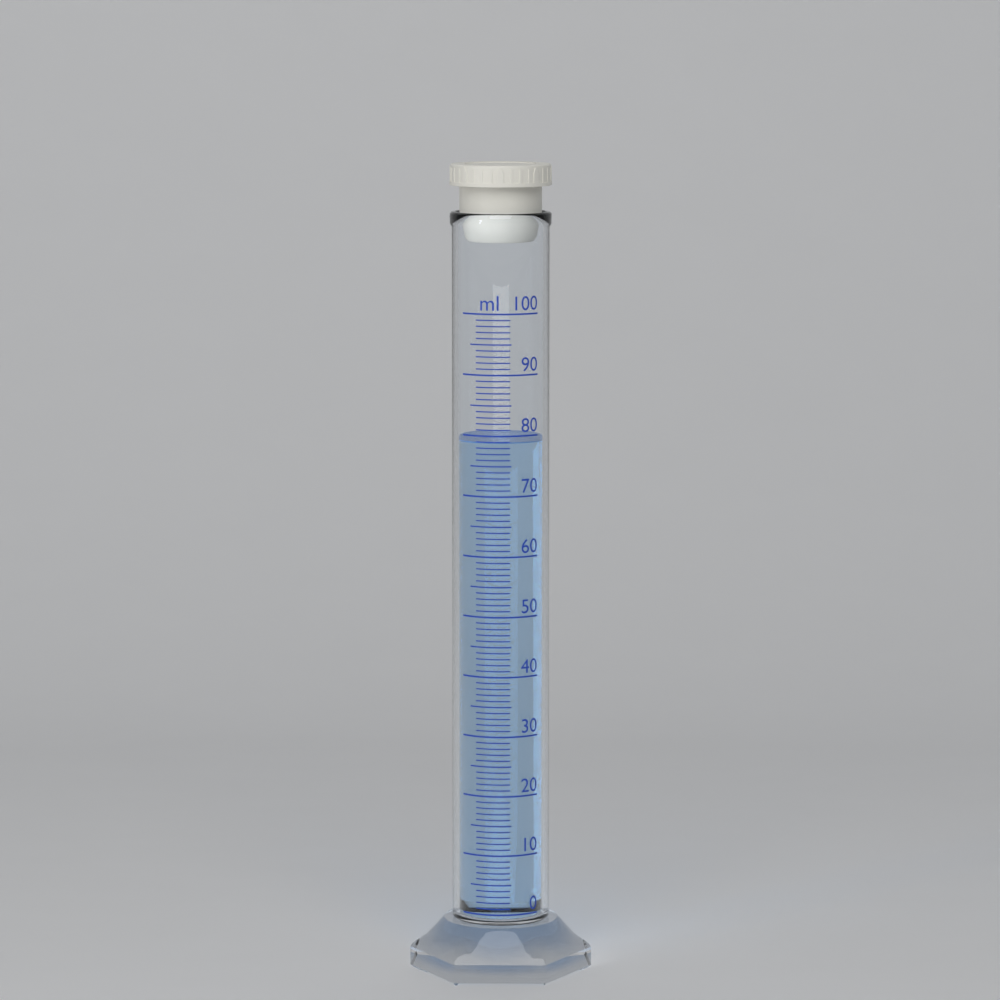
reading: 79 ml
